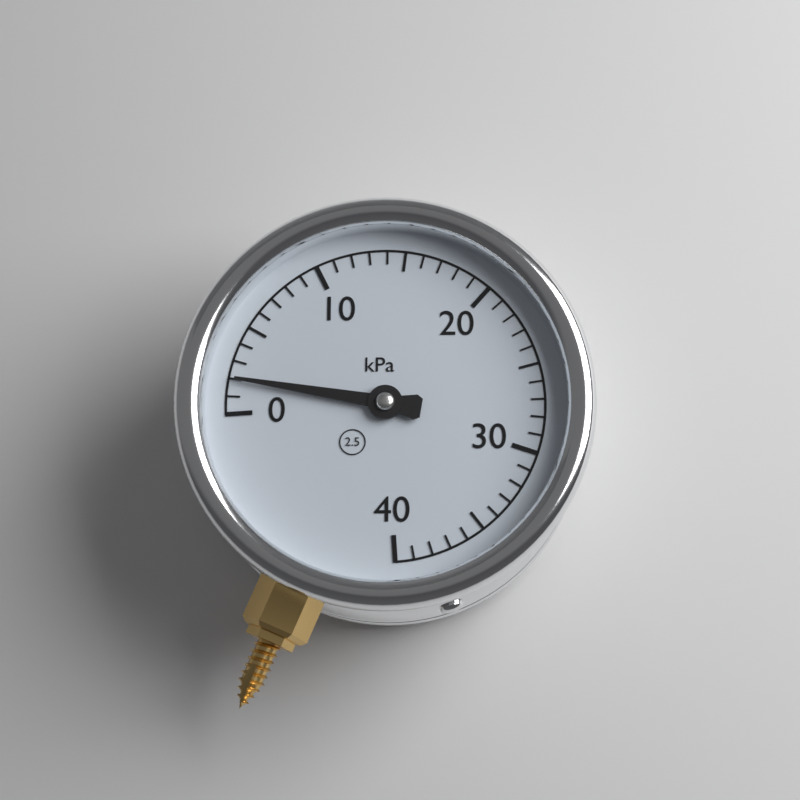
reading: 2 kPa
